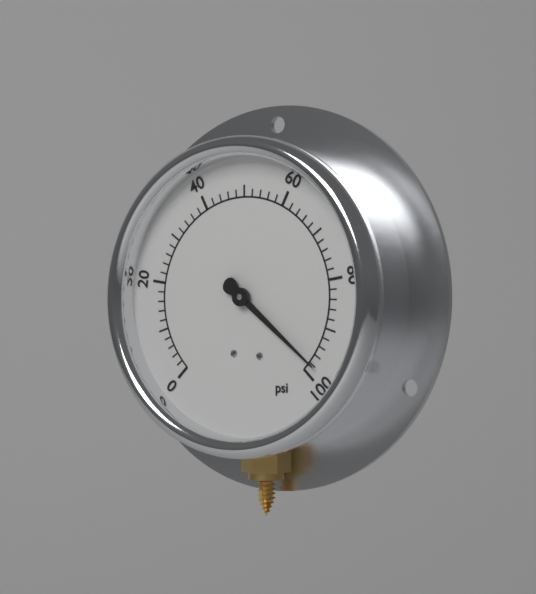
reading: 98 psi
